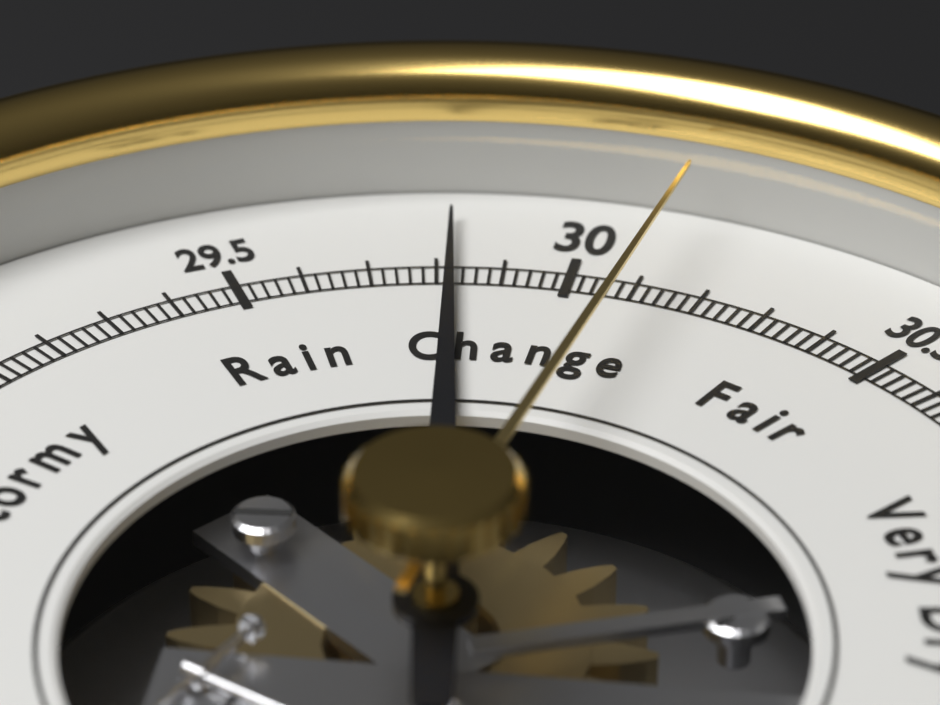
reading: 29.82 inHg
